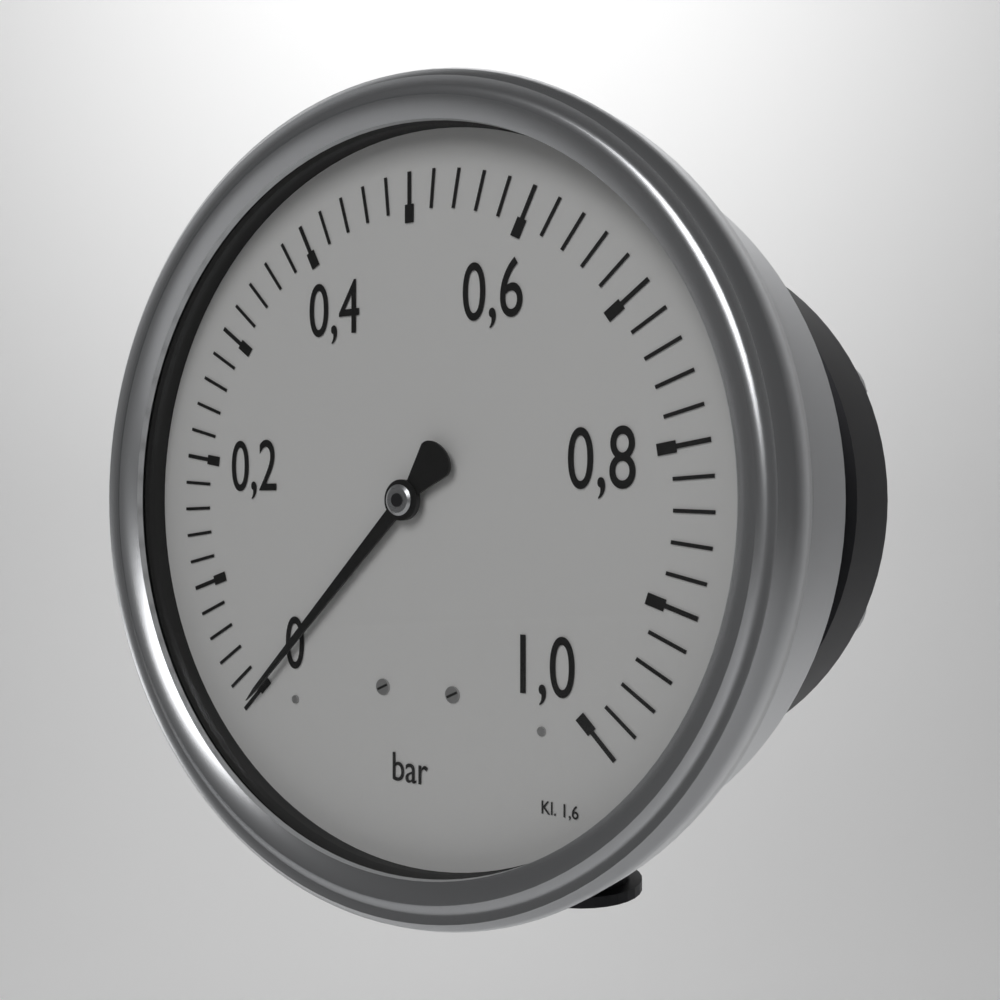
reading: 0.00 bar
